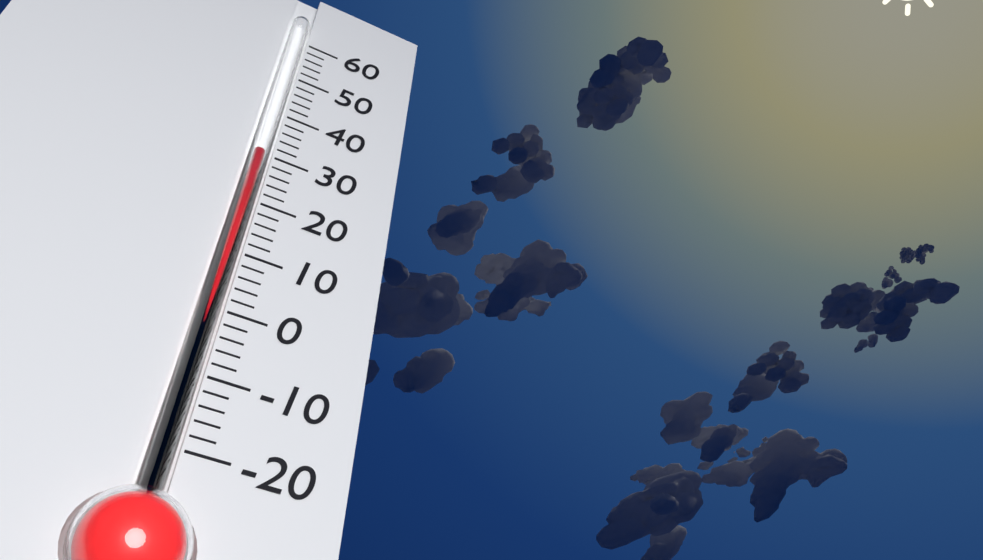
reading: 30 (no unit)
